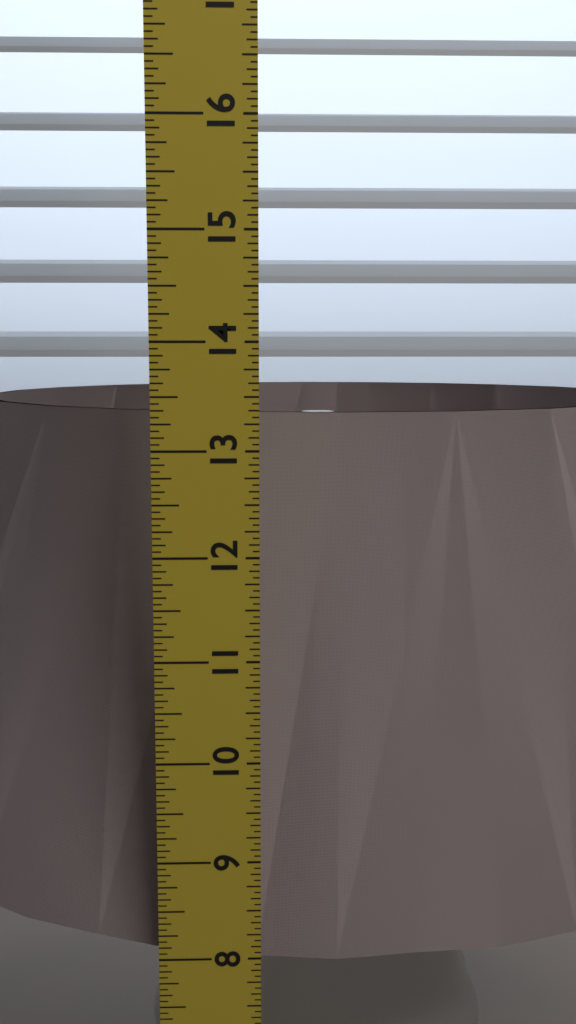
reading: 13.2500 in
